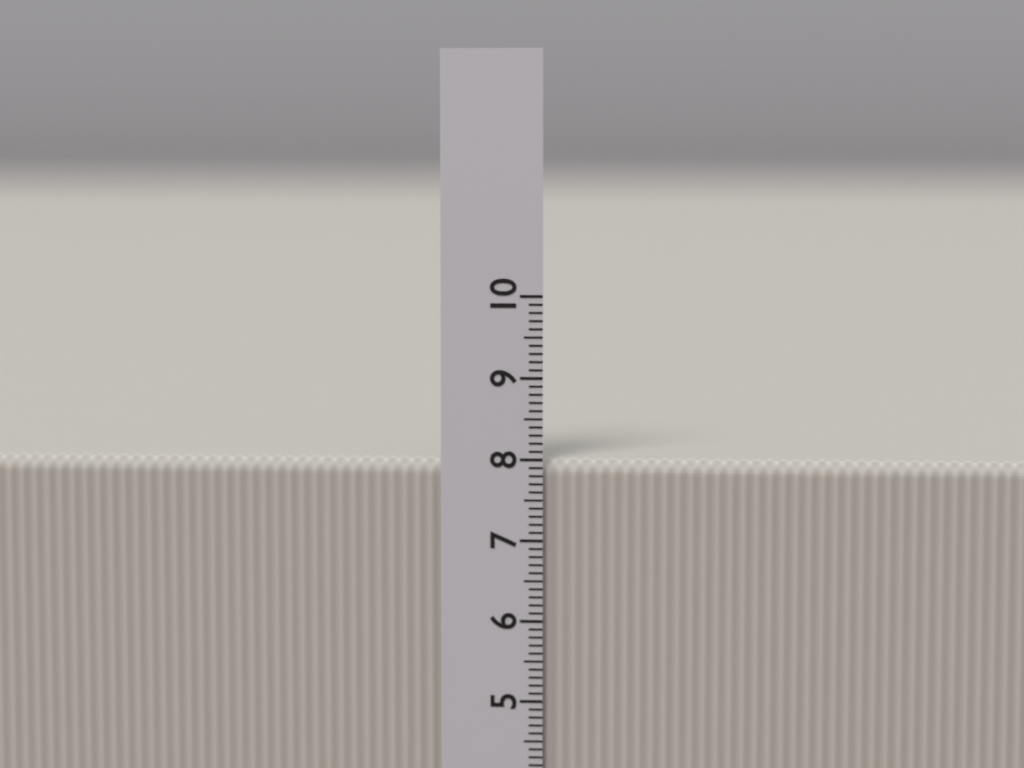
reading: 8.0 cm
